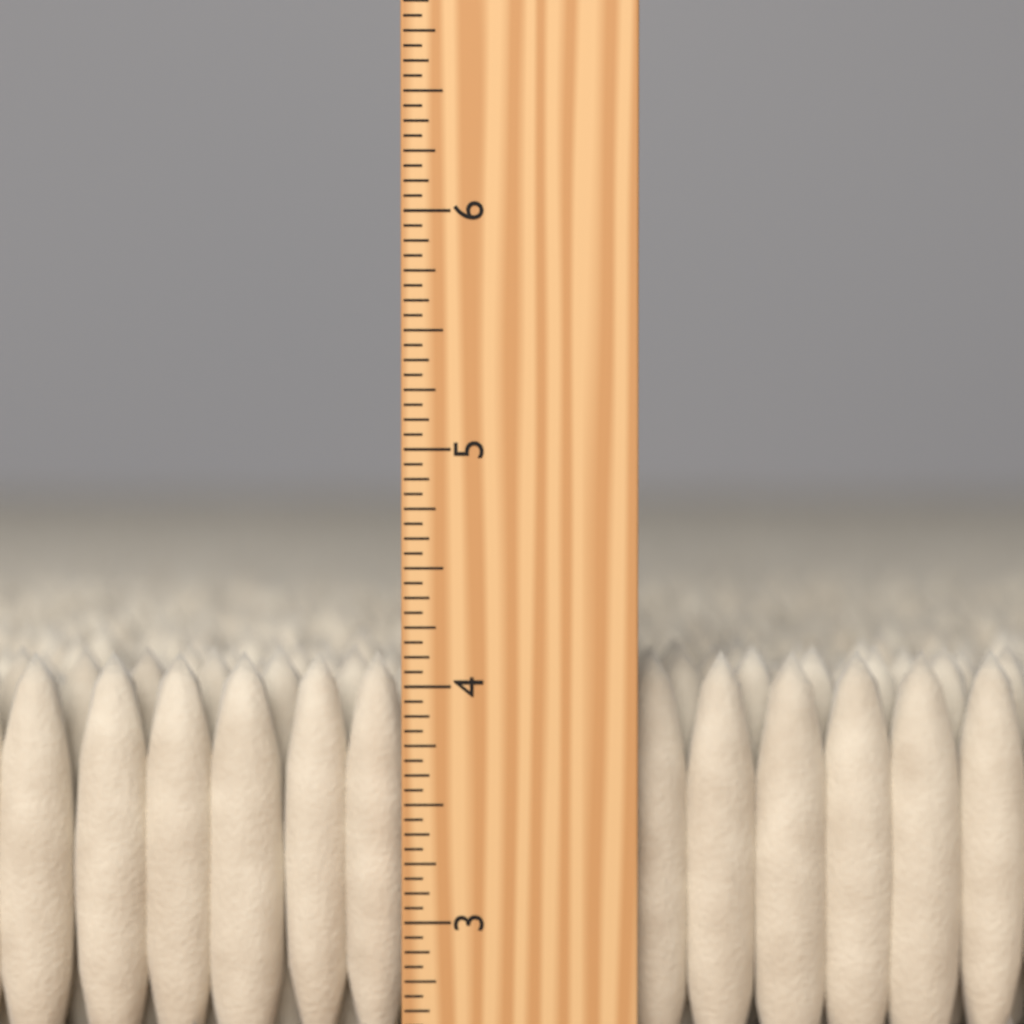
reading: 4.1250 inch
